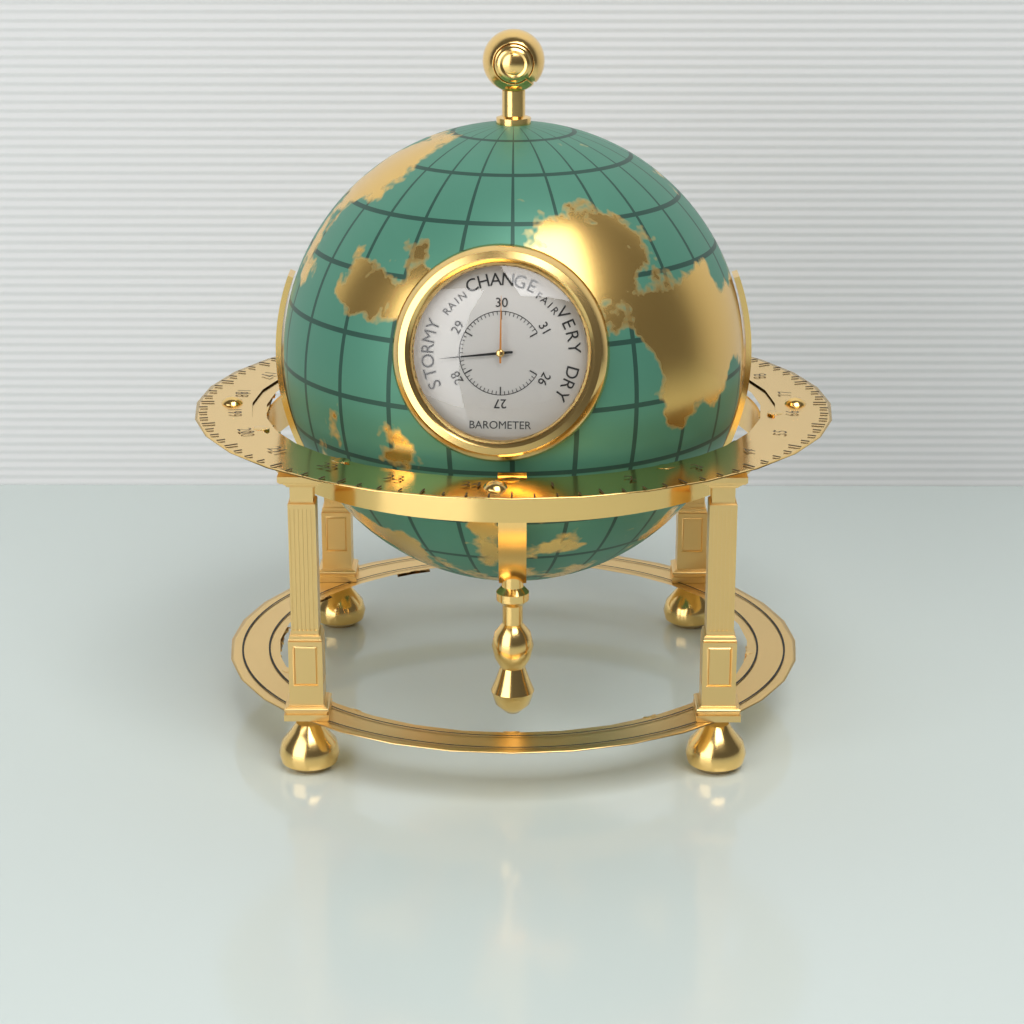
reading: 28.4 inHg
